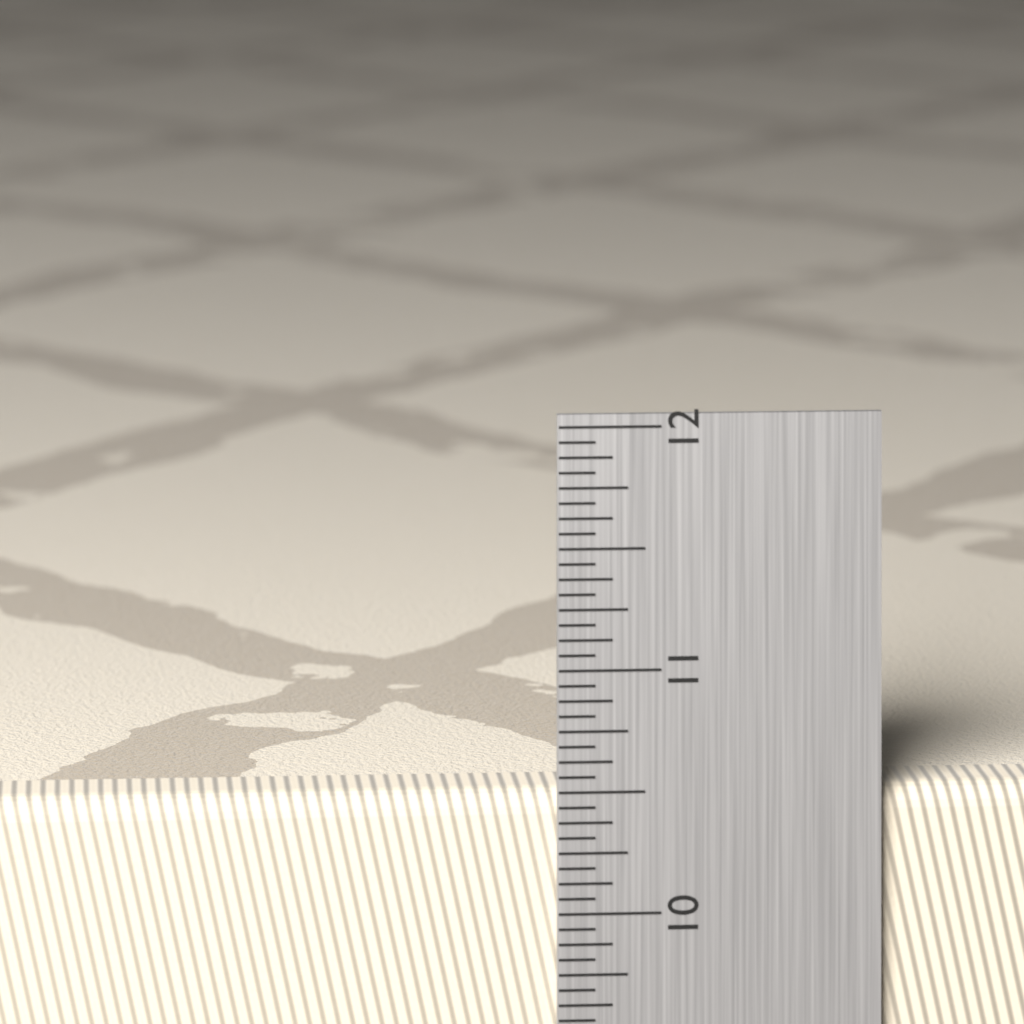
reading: 10.5000 in
